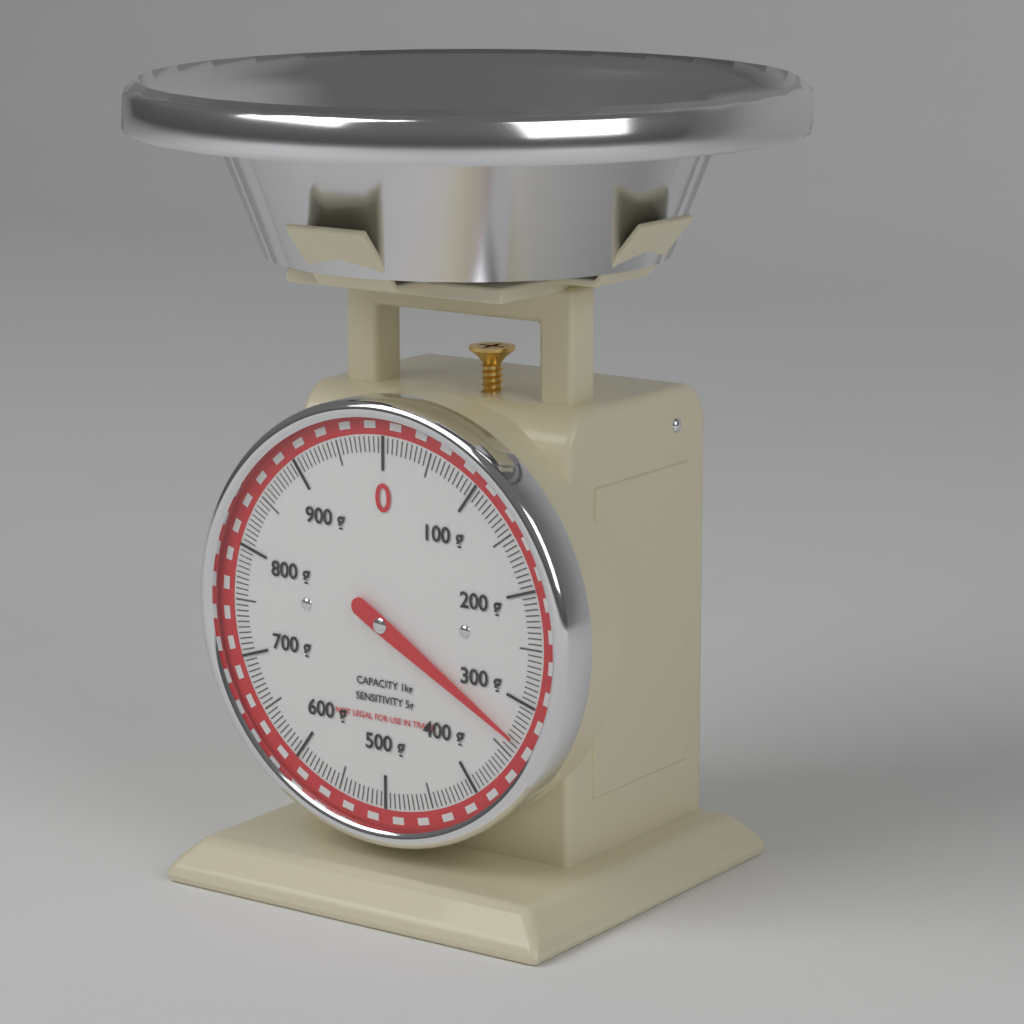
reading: 335 g
